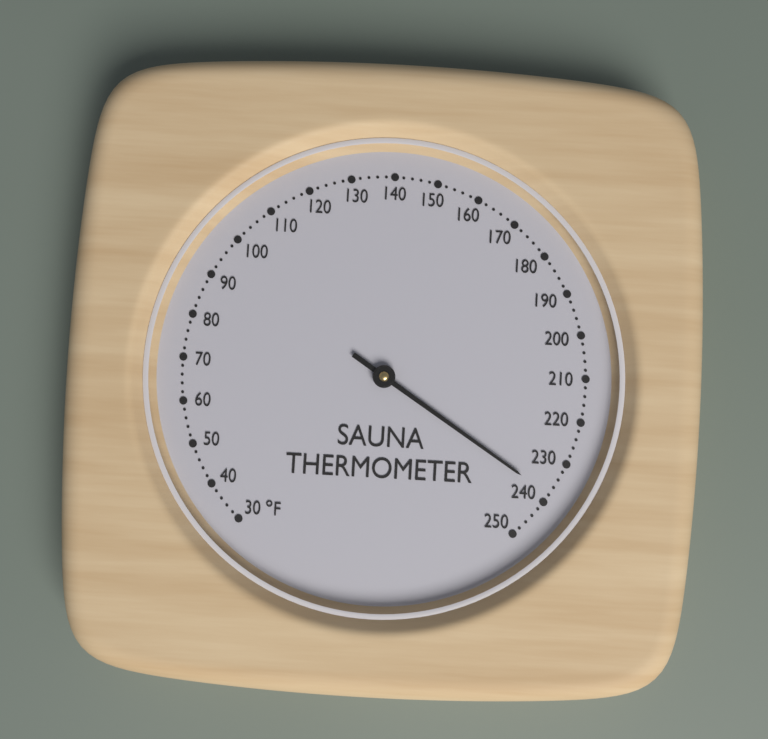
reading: 238 °F
